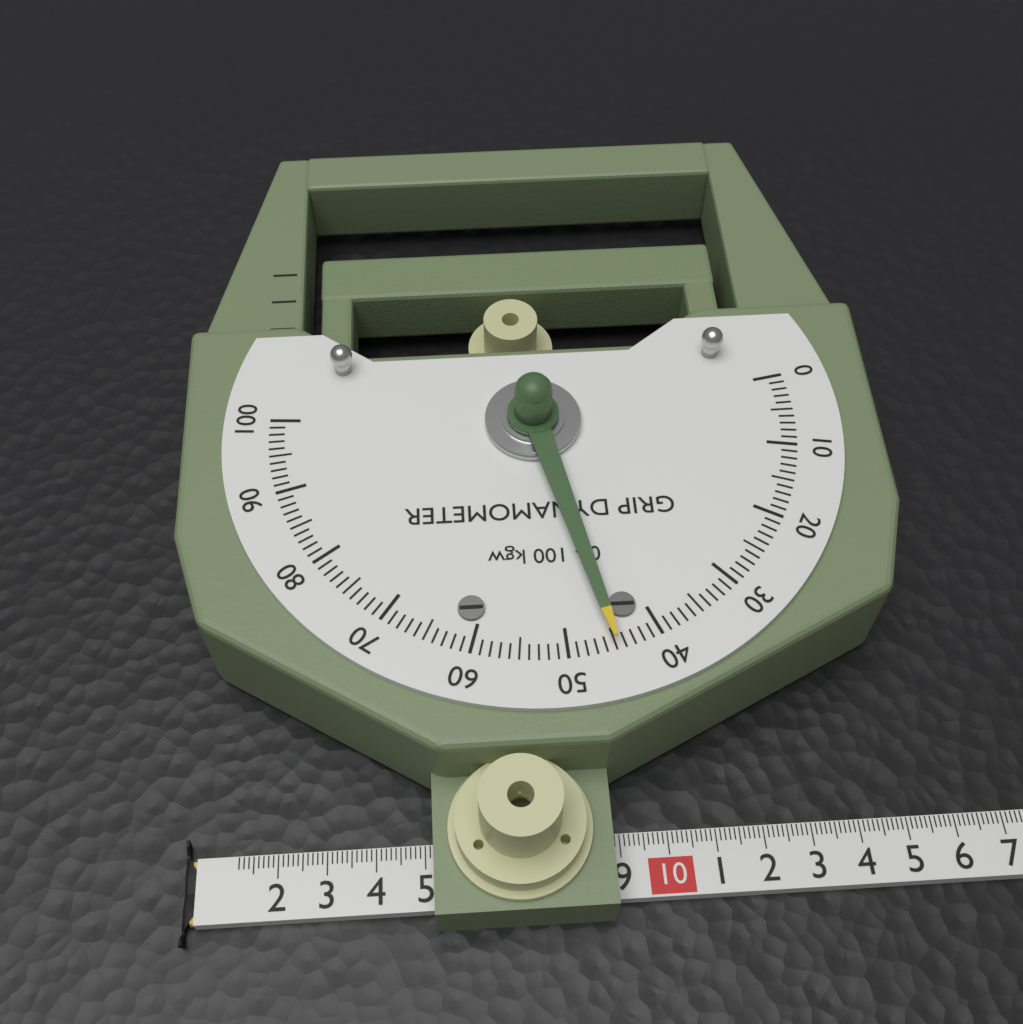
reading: 45 kgw
